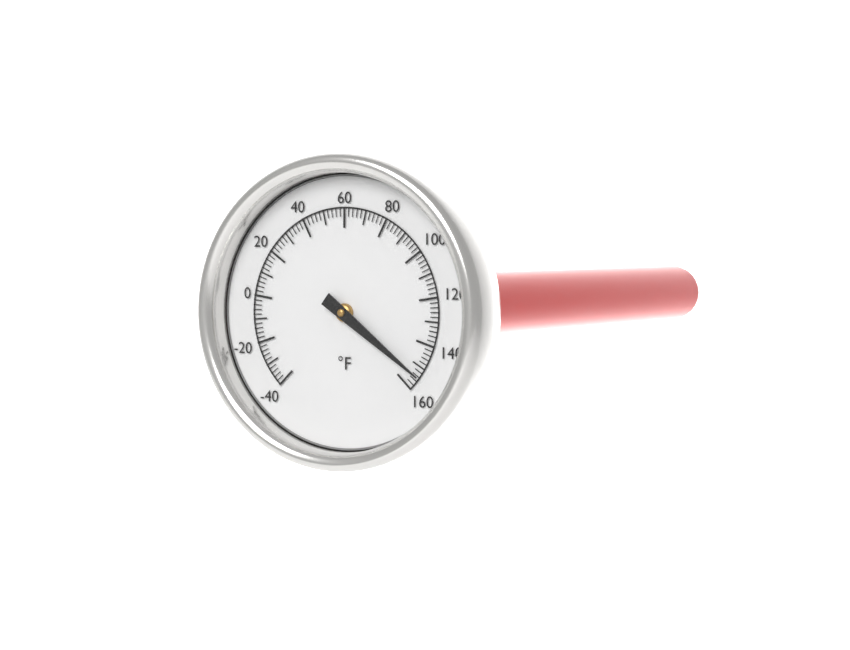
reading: 154 °F
